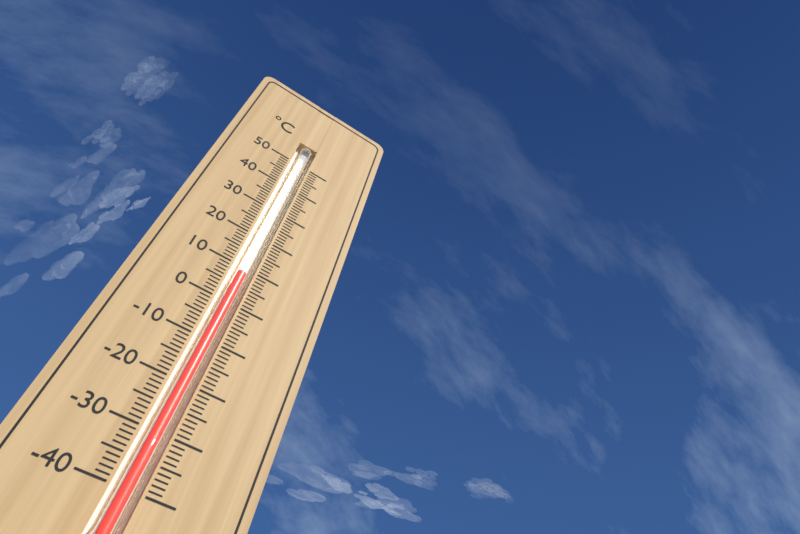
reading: 8 °C
